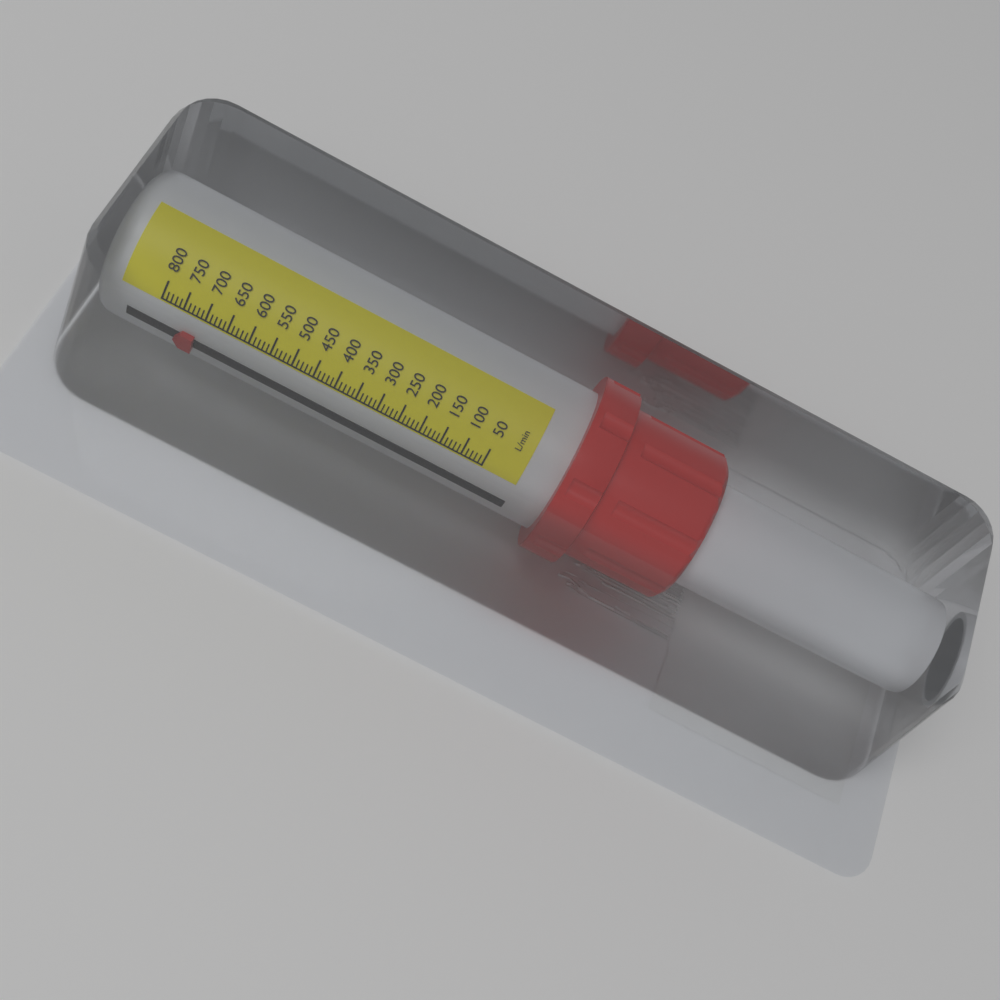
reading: 710 L/min
